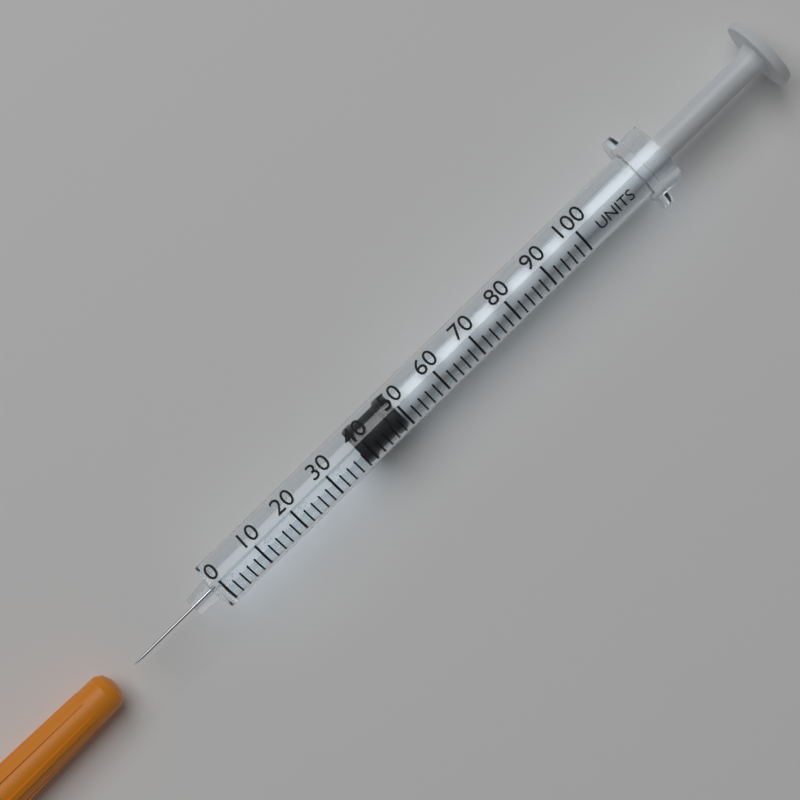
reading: 38 units
